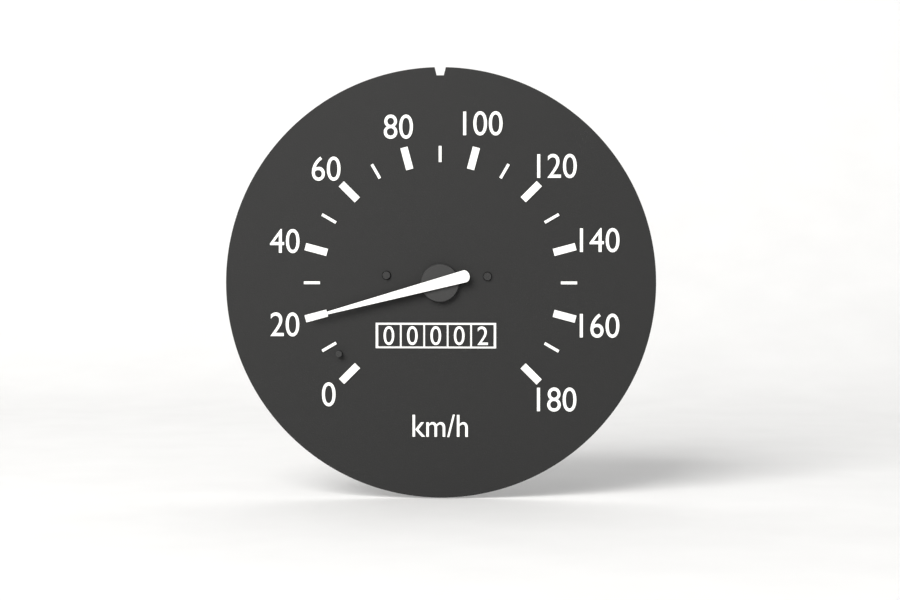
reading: 20 km/h
